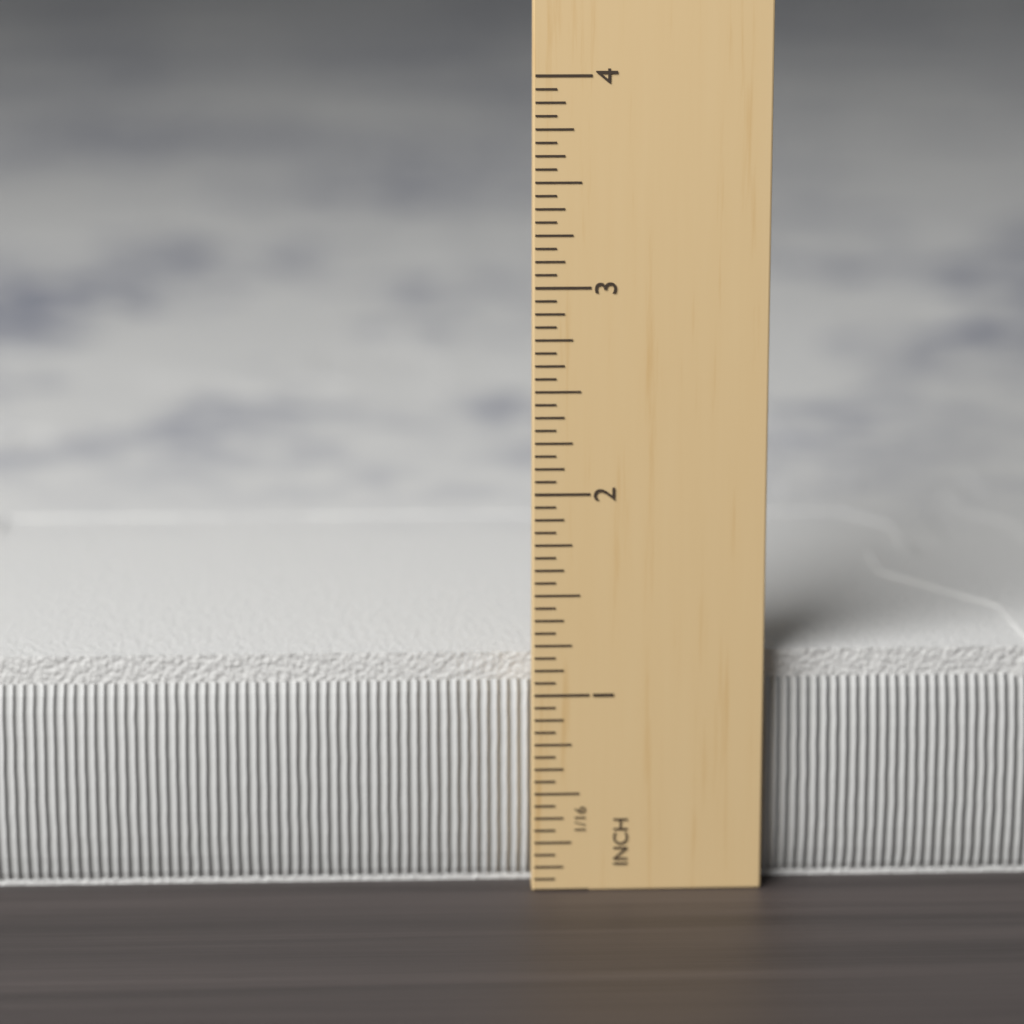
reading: 1.1875 in
